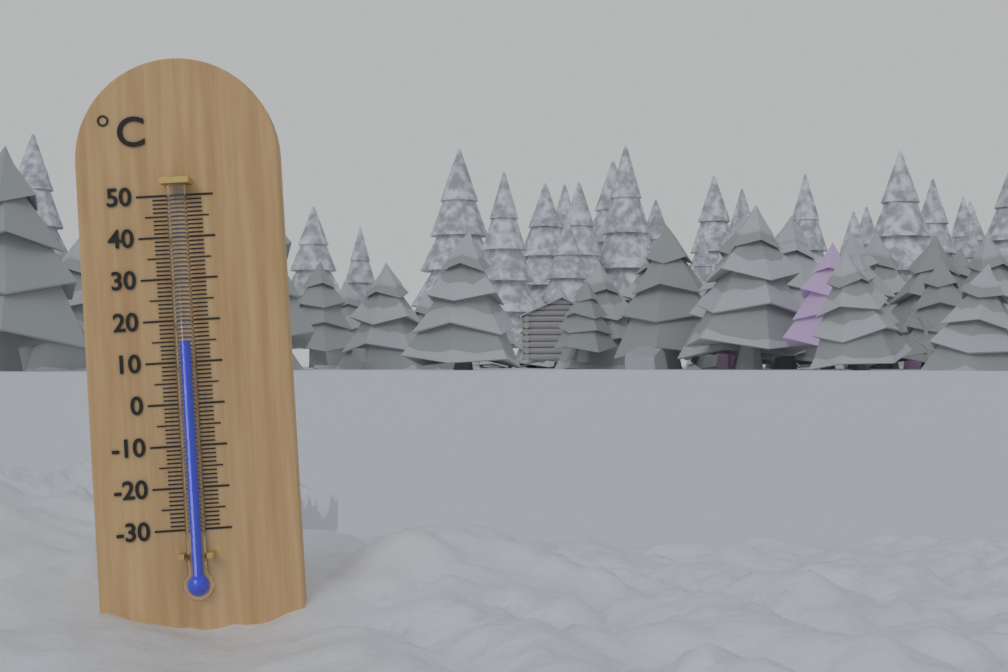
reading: 15 °C
